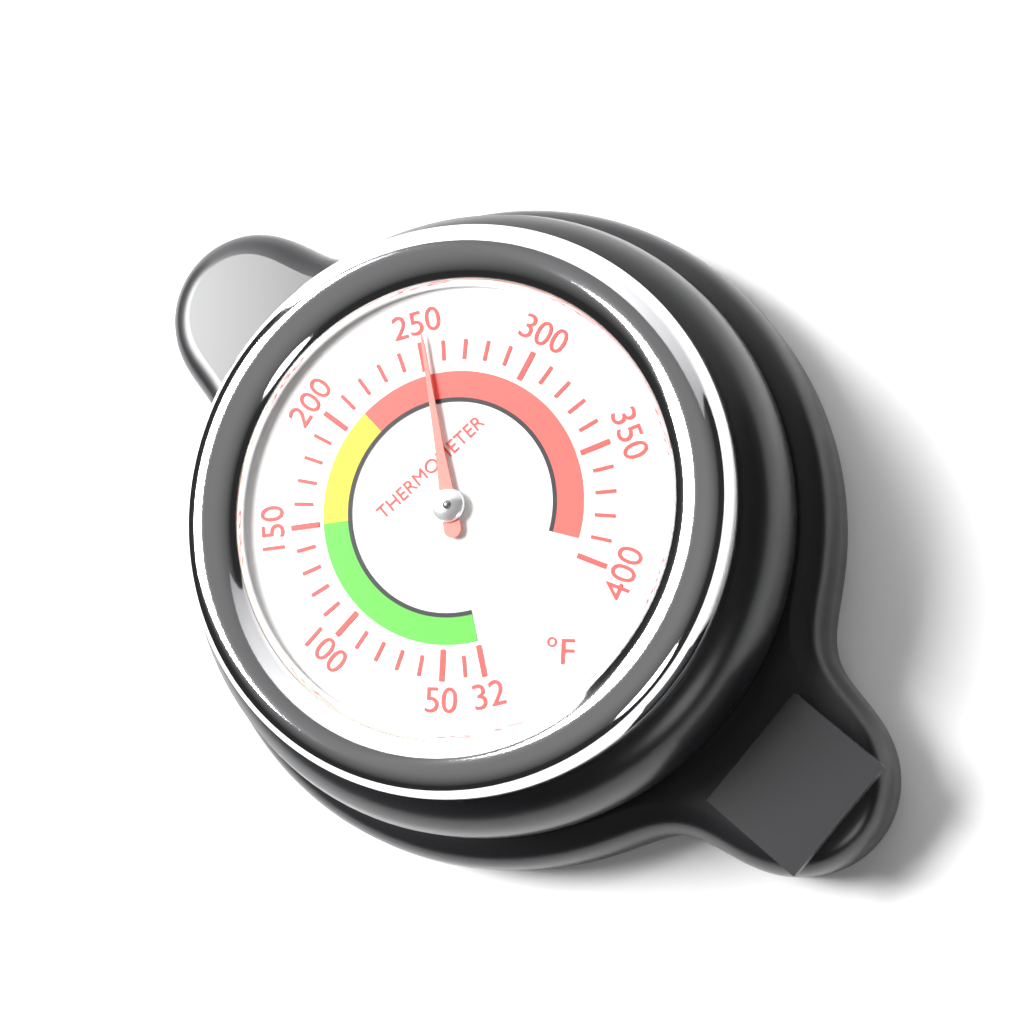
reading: 252 °F
